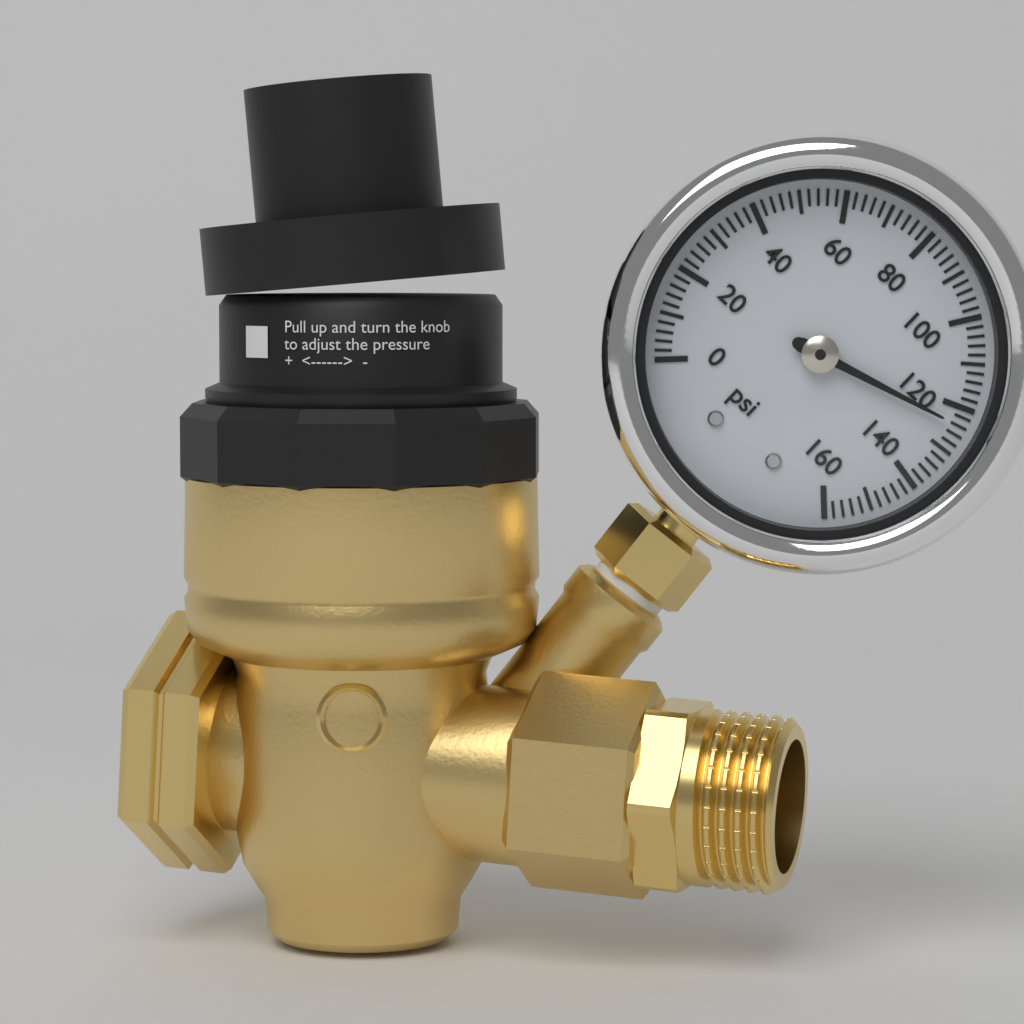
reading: 124 psi
